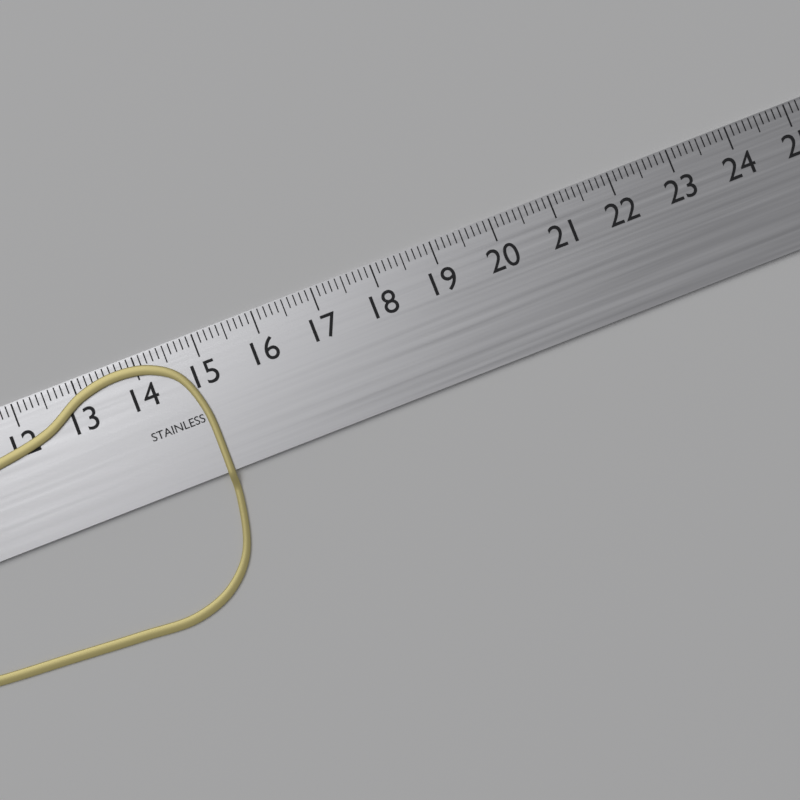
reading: 14.9 cm
